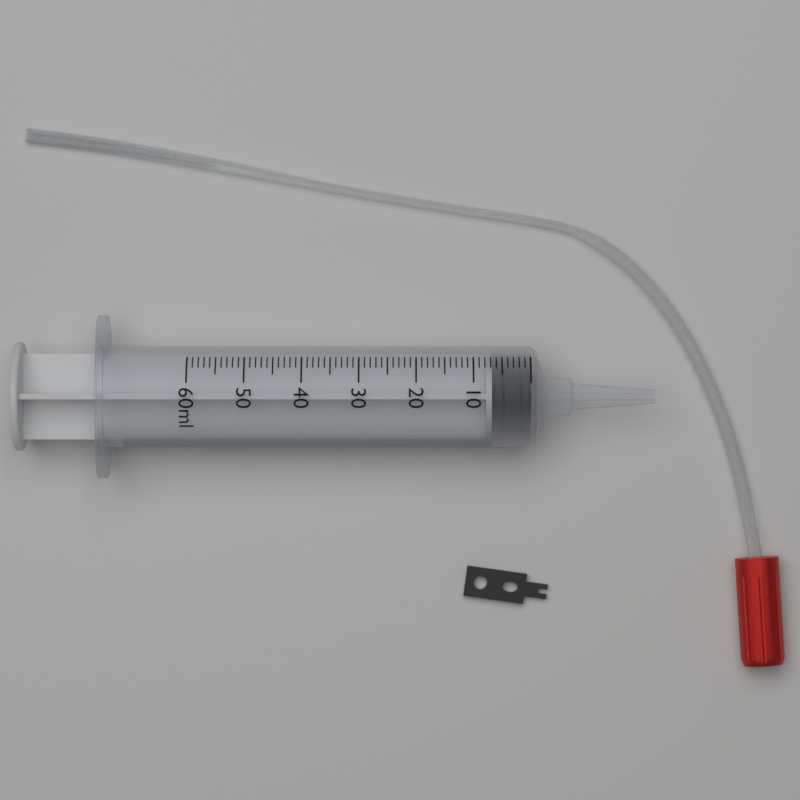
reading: 0 ml
